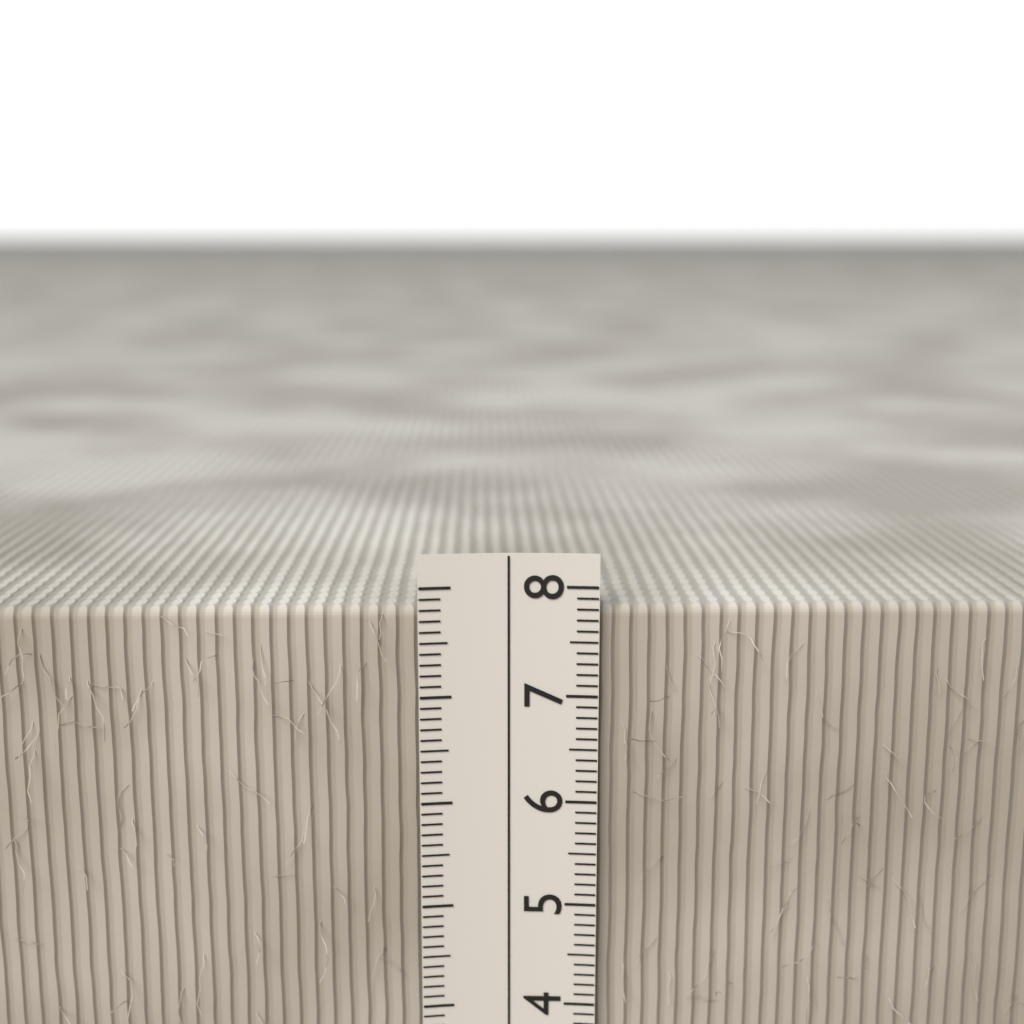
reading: 7.8 cm
